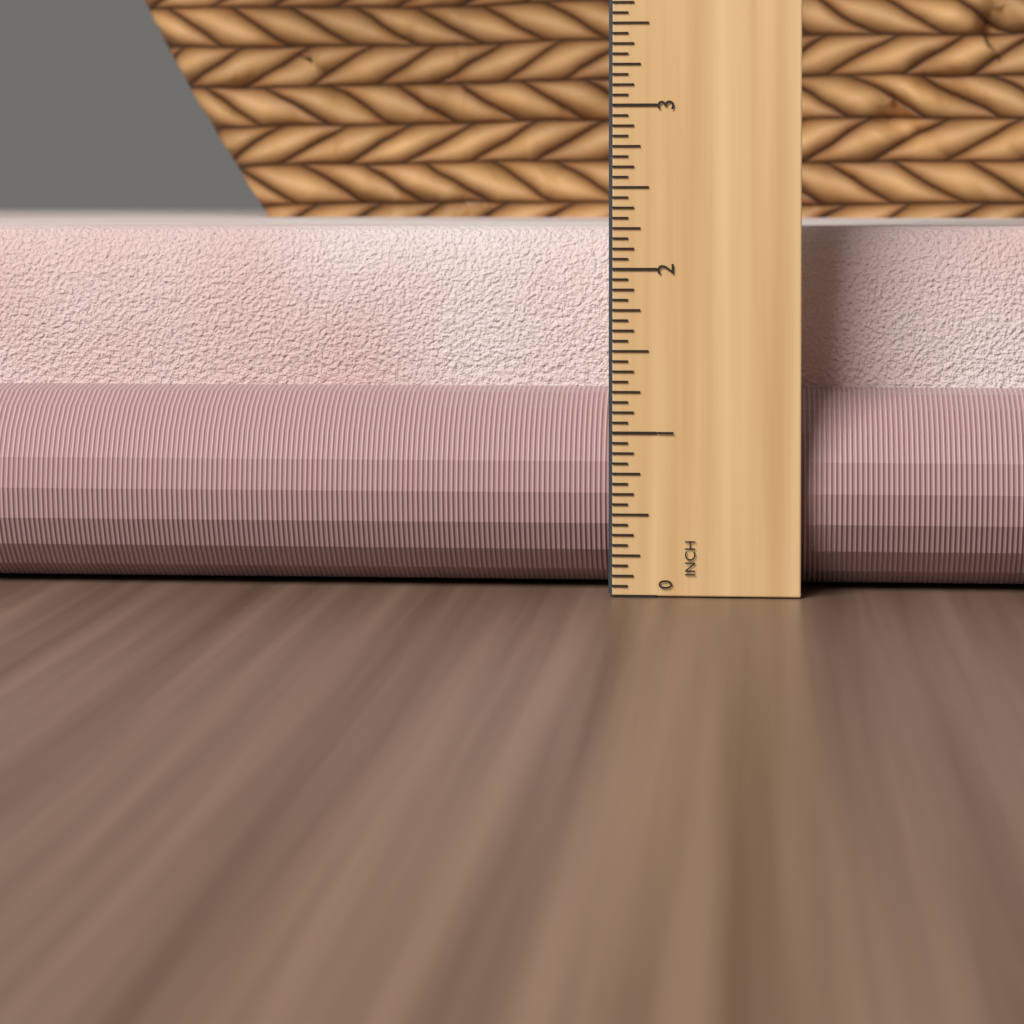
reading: 2.2500 in
